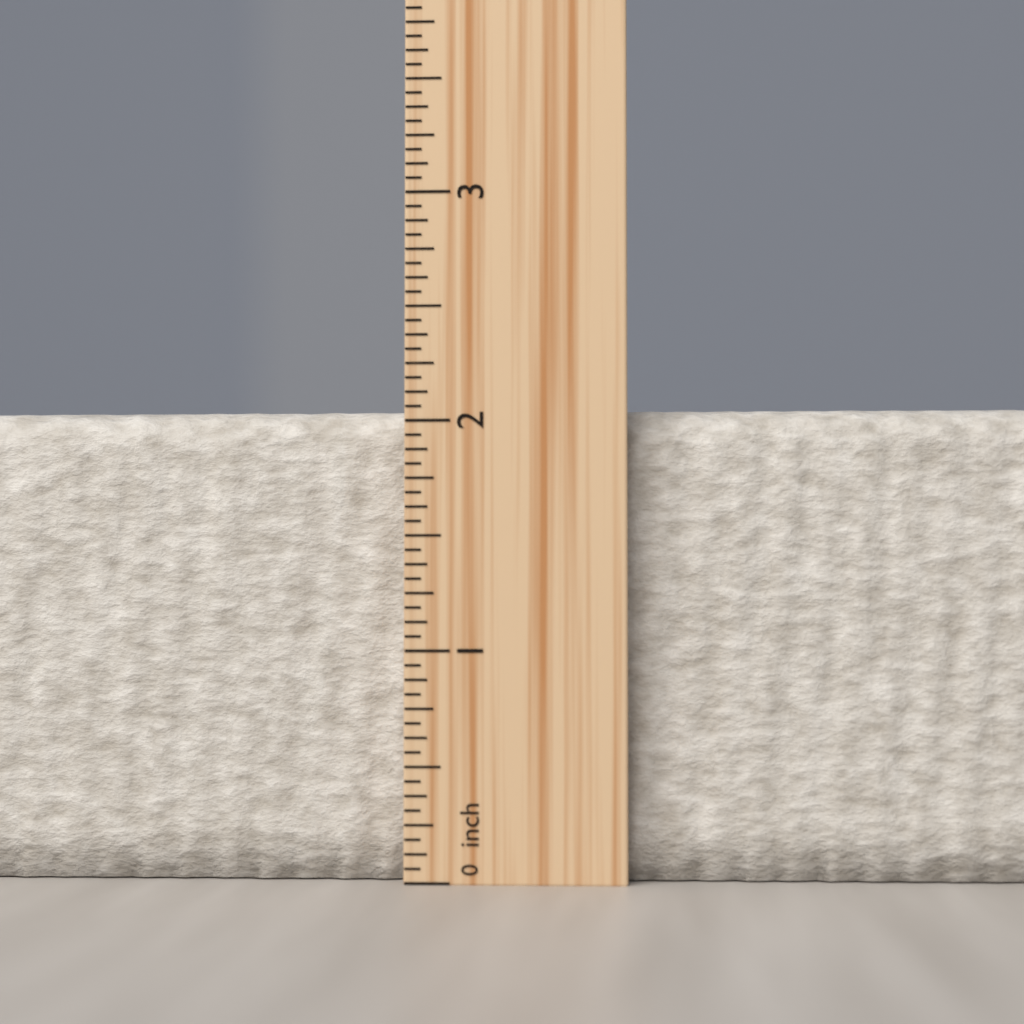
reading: 2.0625 inch
